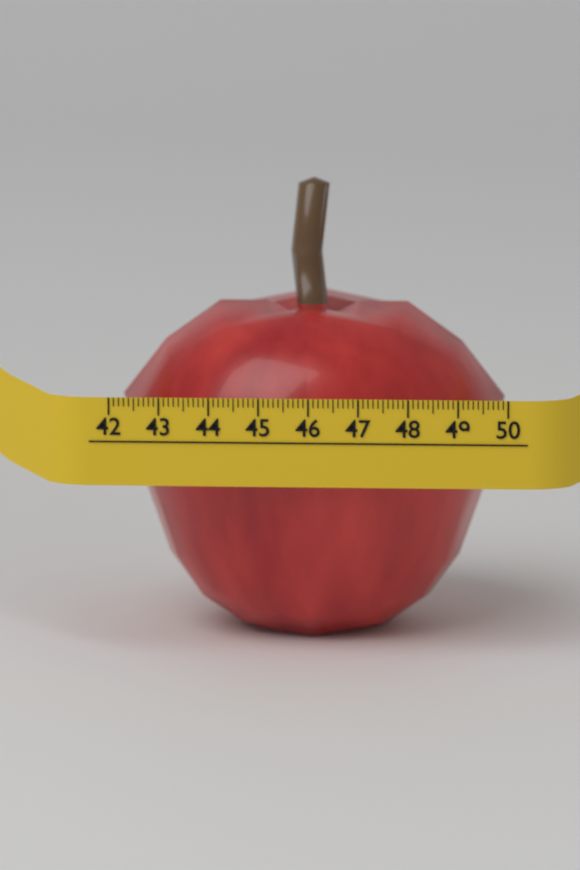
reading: 49.9 (no unit)
